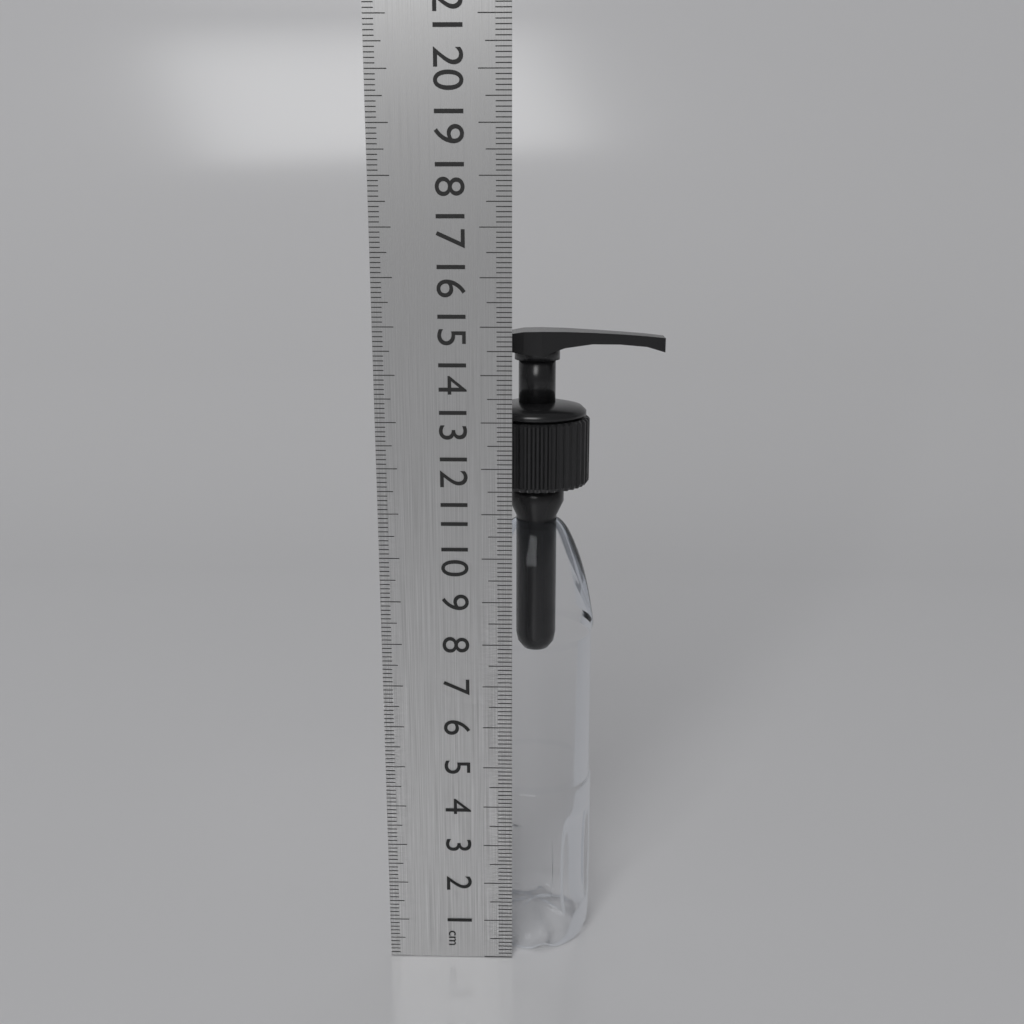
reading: 14.8 cm
